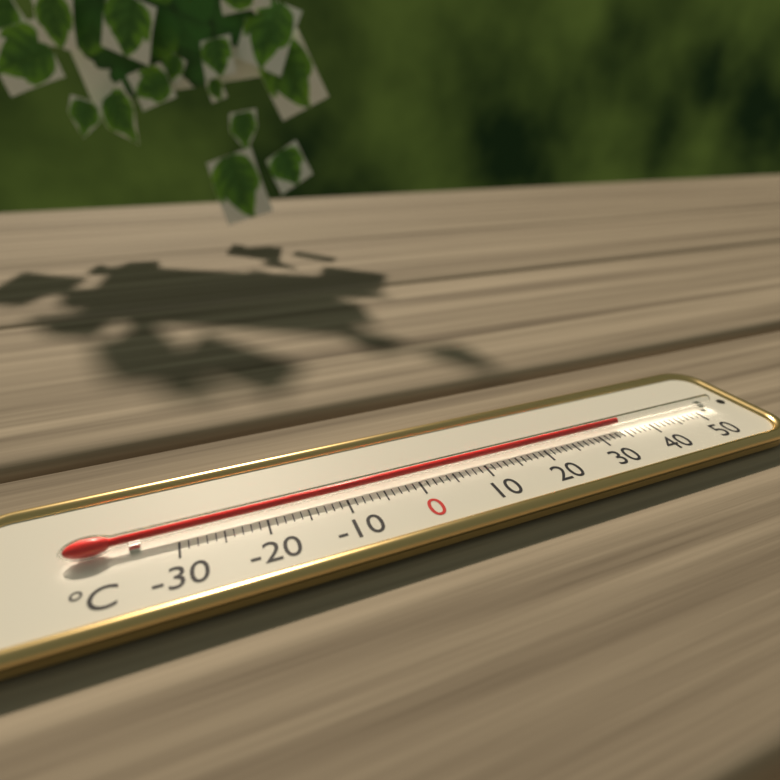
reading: 34 °C
